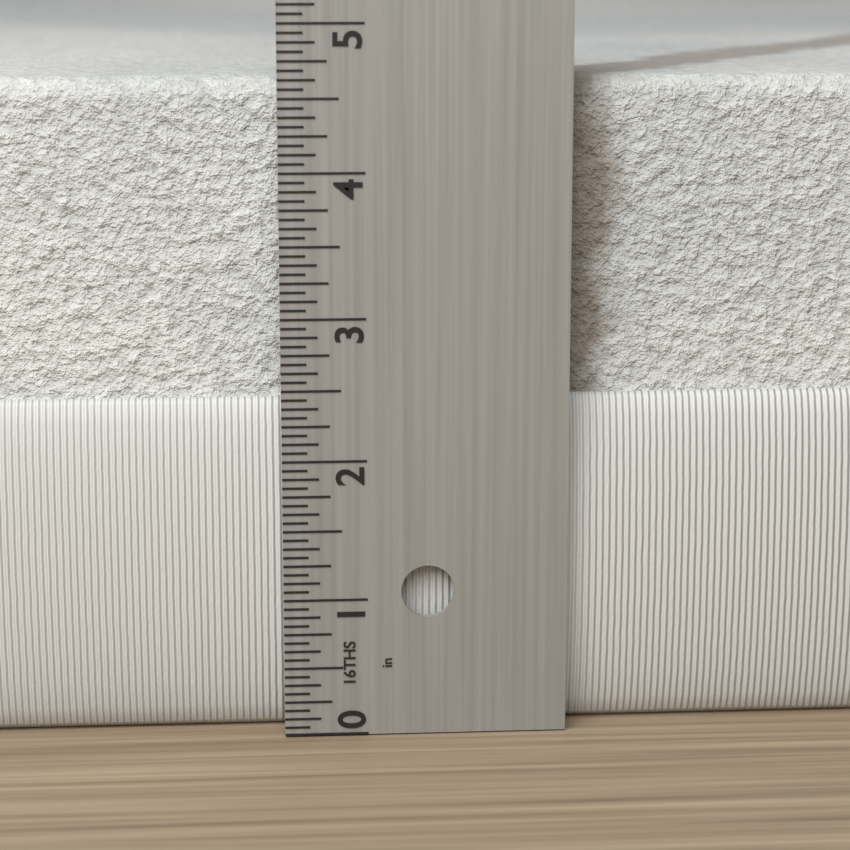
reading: 4.6250 in
